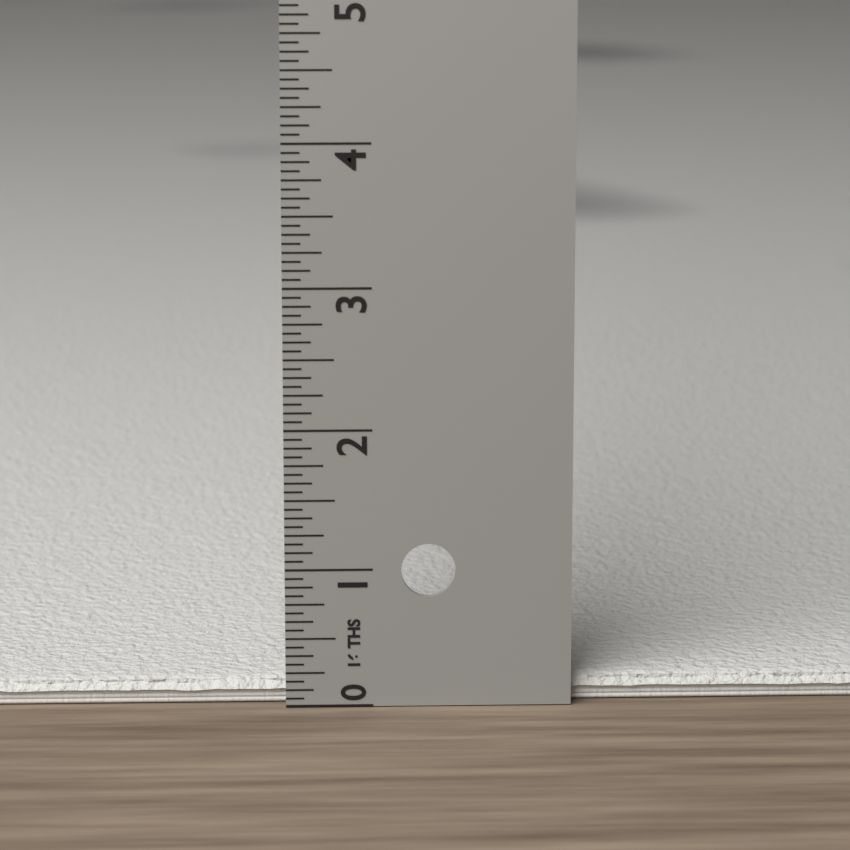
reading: 0.1875 in
